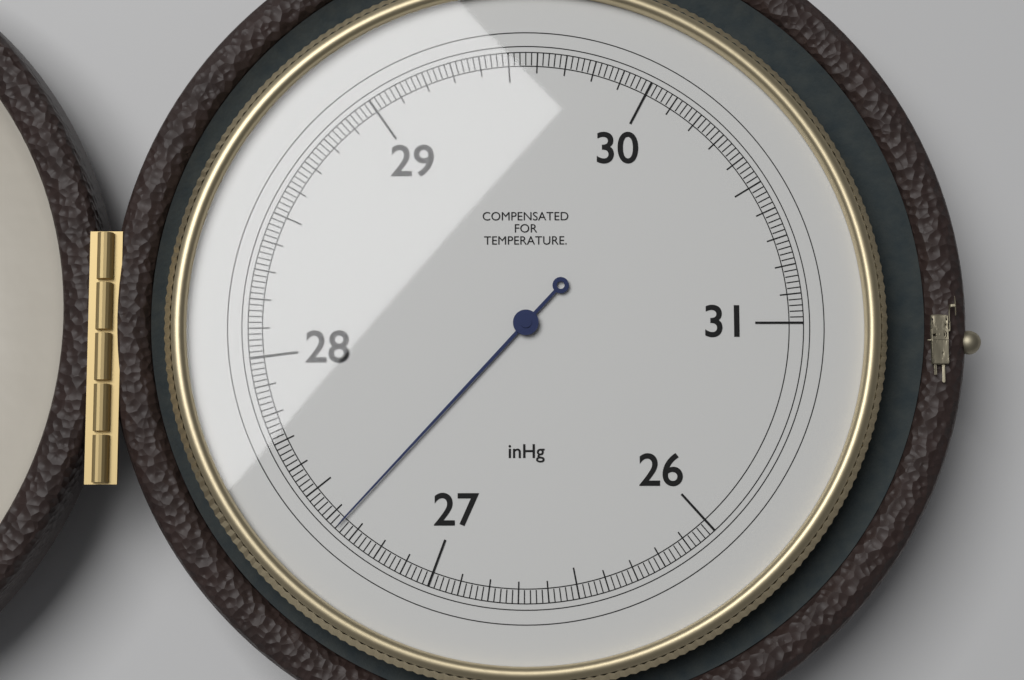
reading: 27.36 inHg
